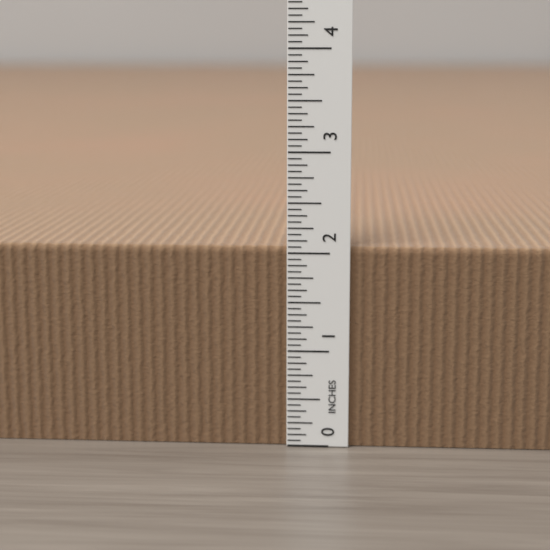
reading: 2.0625 in
